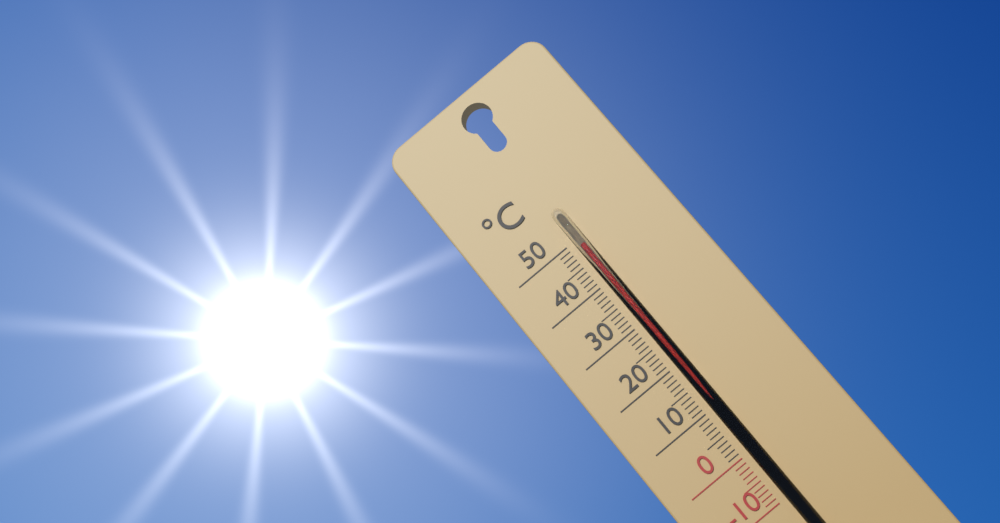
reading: 48 °C
